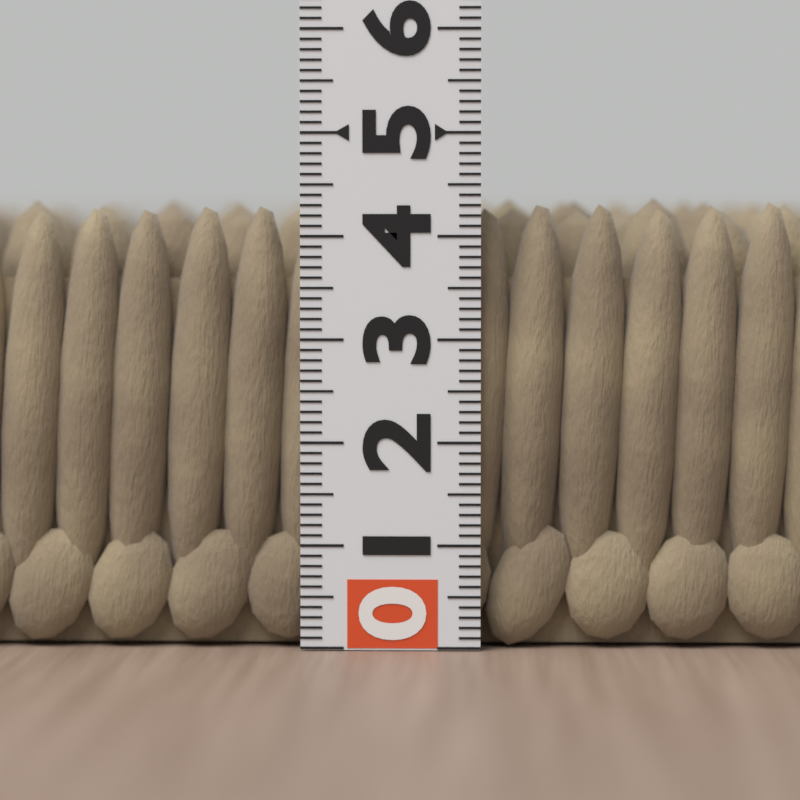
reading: 4.4 (no unit)
